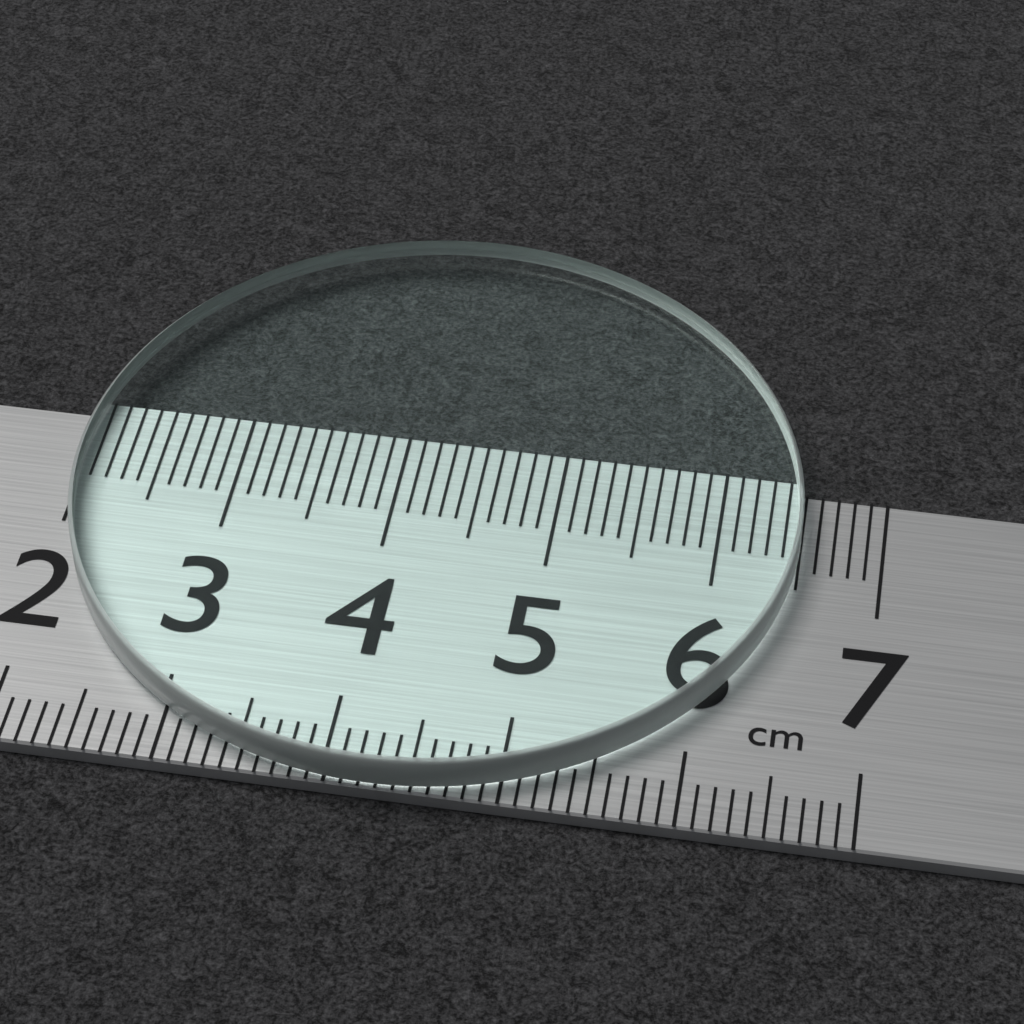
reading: 6.5 cm
